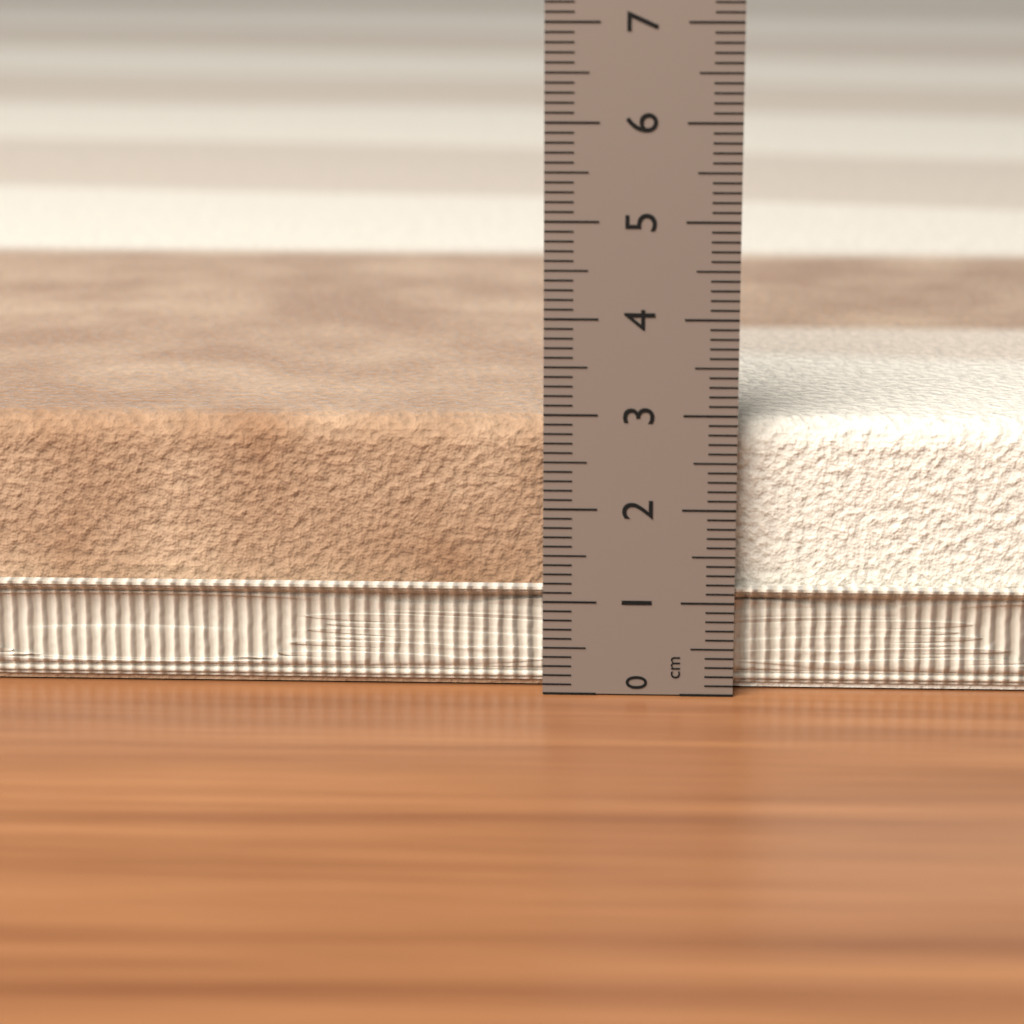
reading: 2.9 cm
